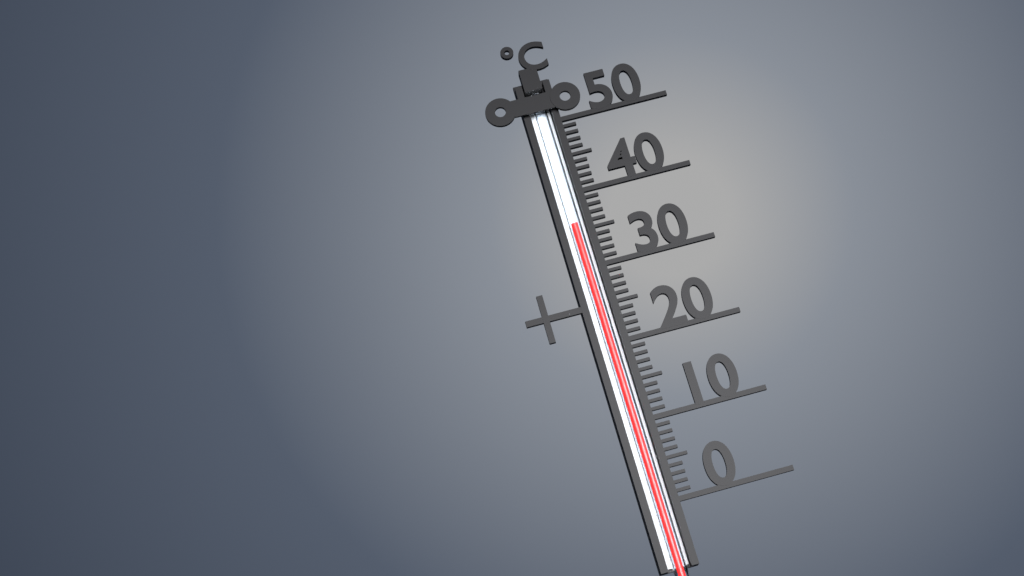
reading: 36 °C
